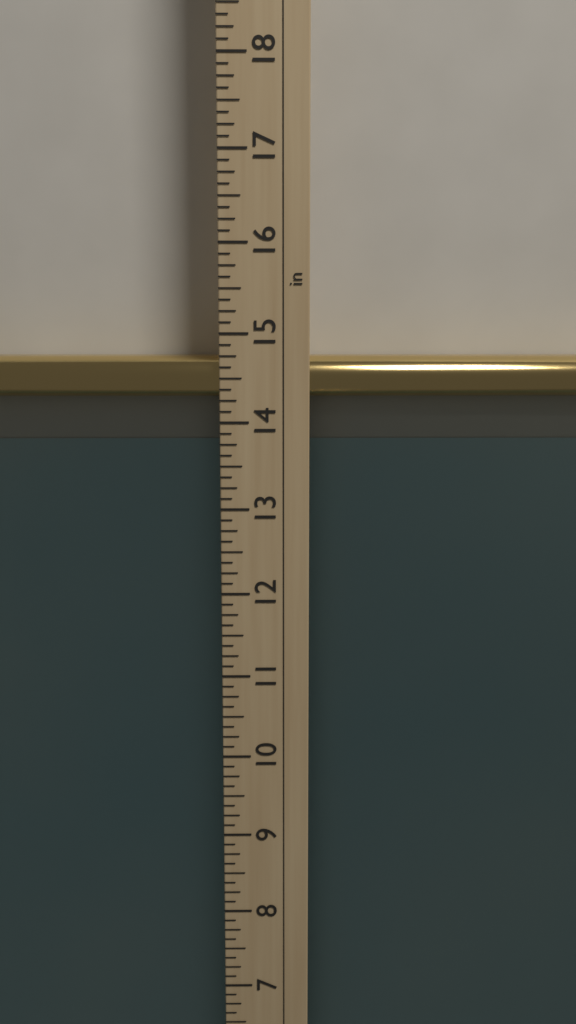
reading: 14.750 in
